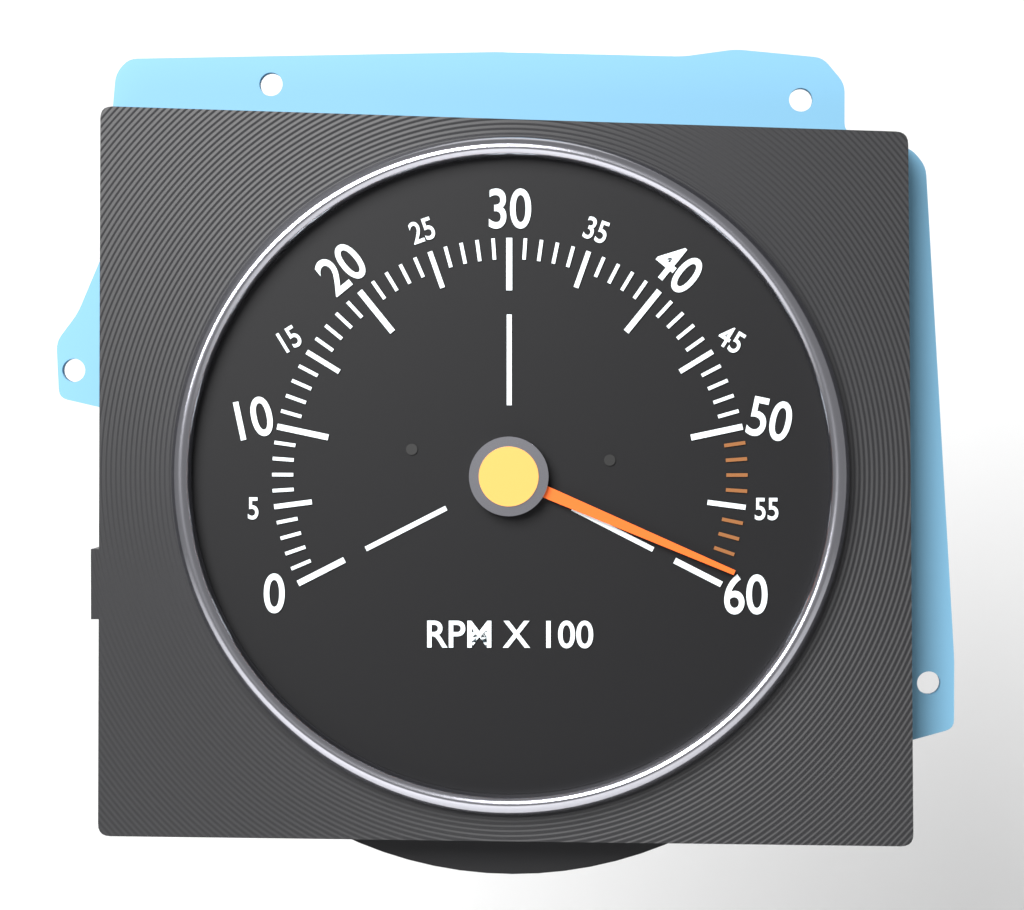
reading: 5900 RPM
